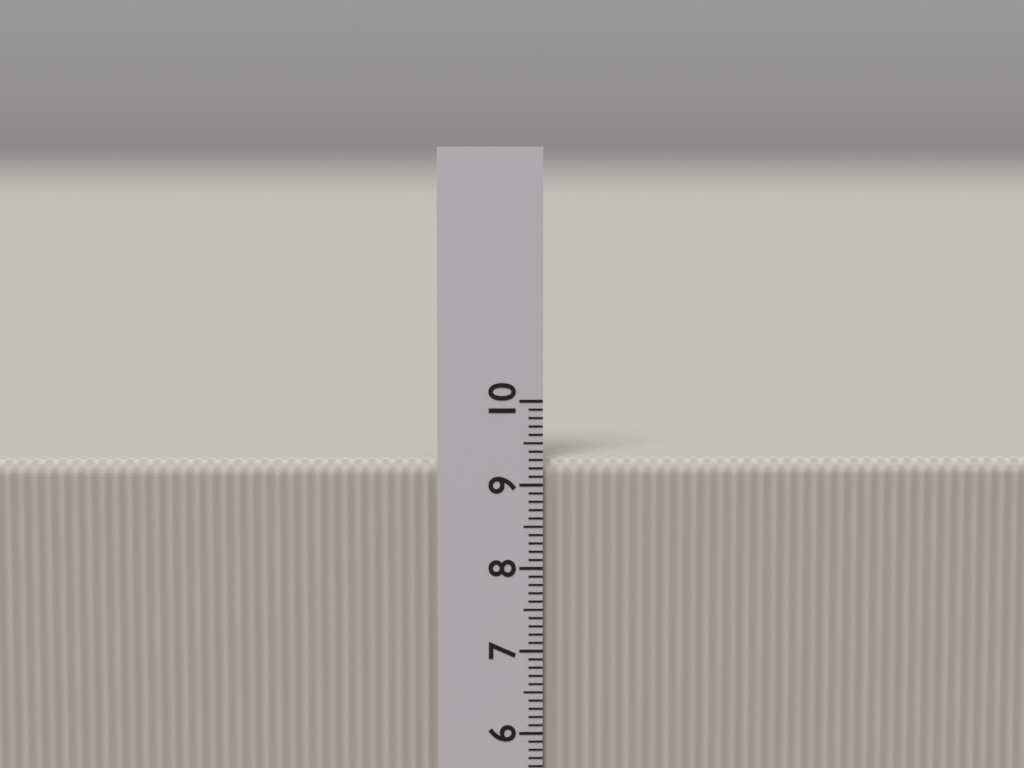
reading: 9.3 cm
